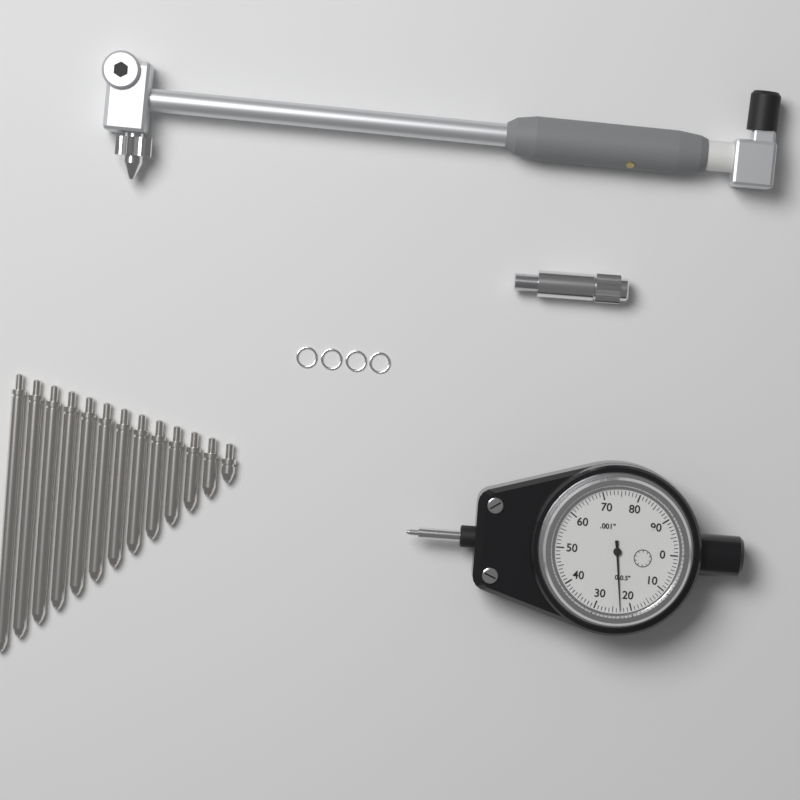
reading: 0.023 in
